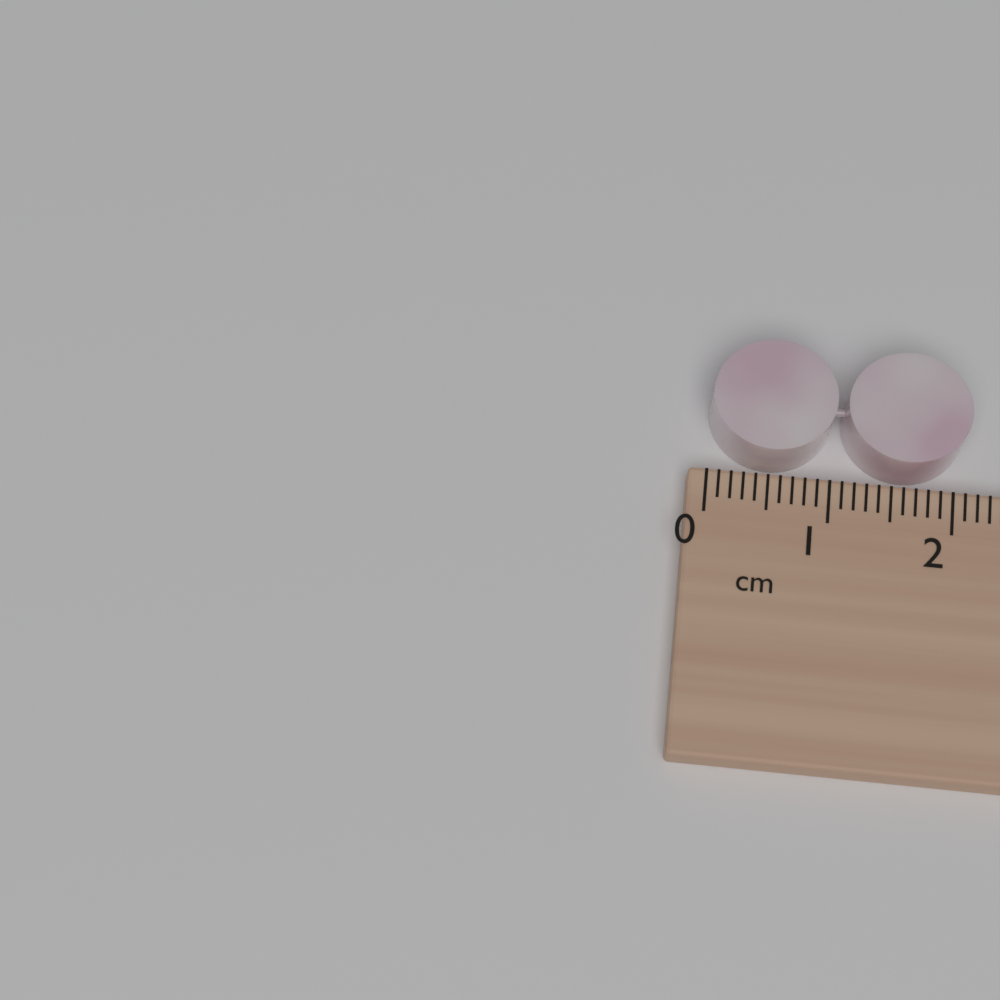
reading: 2.1 cm
